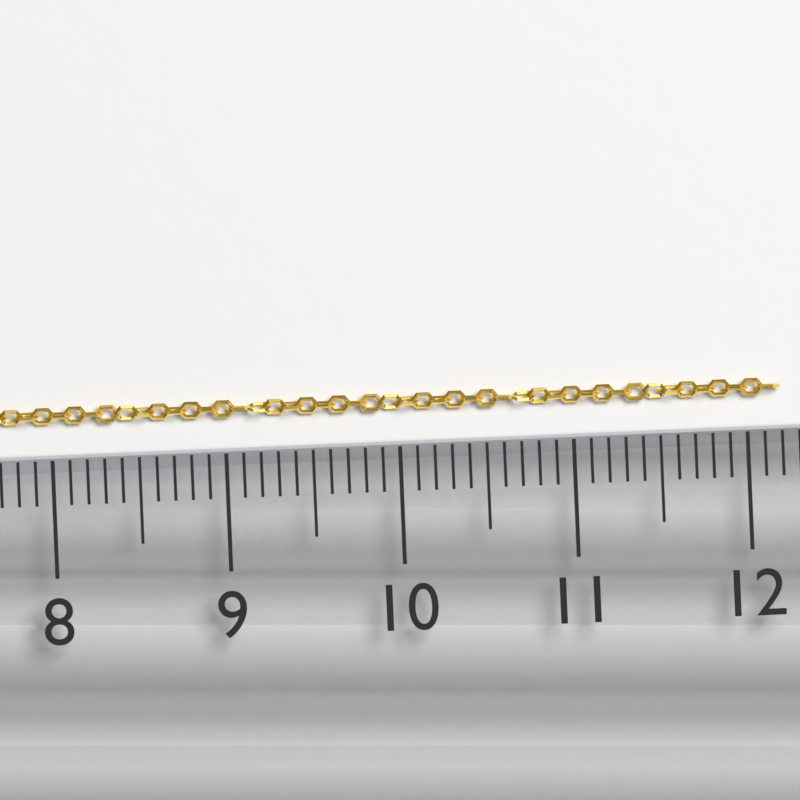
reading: 12.2 (no unit)
